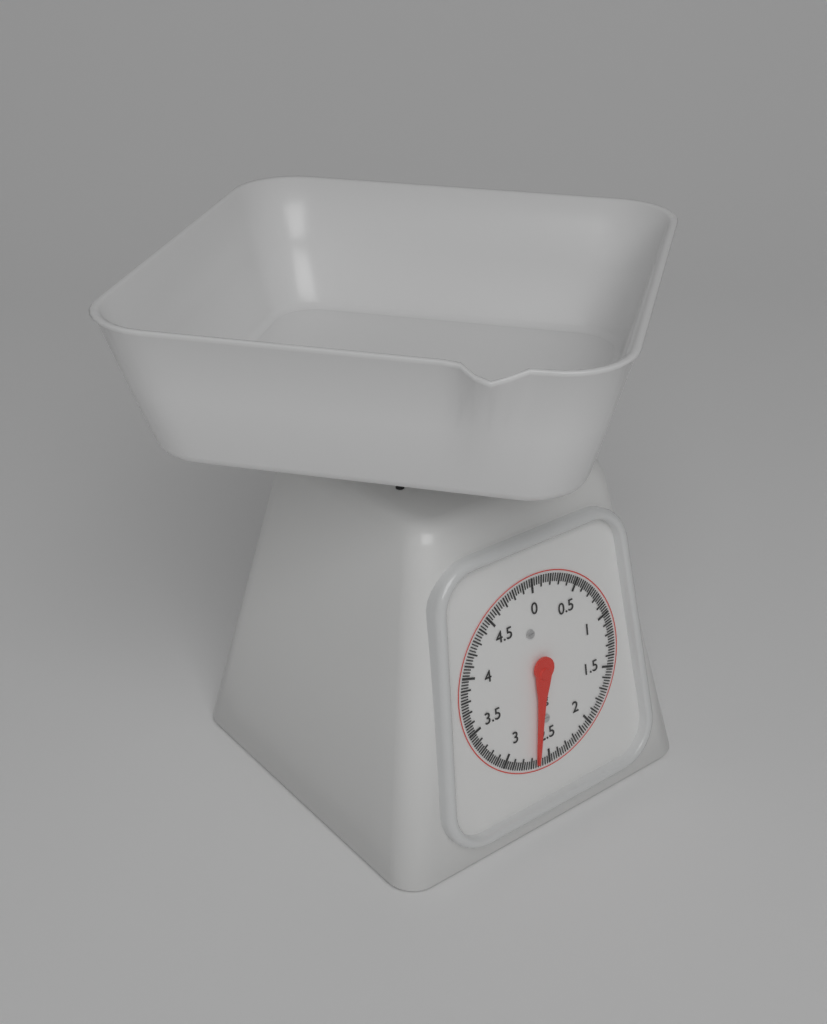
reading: 2.650 kg
